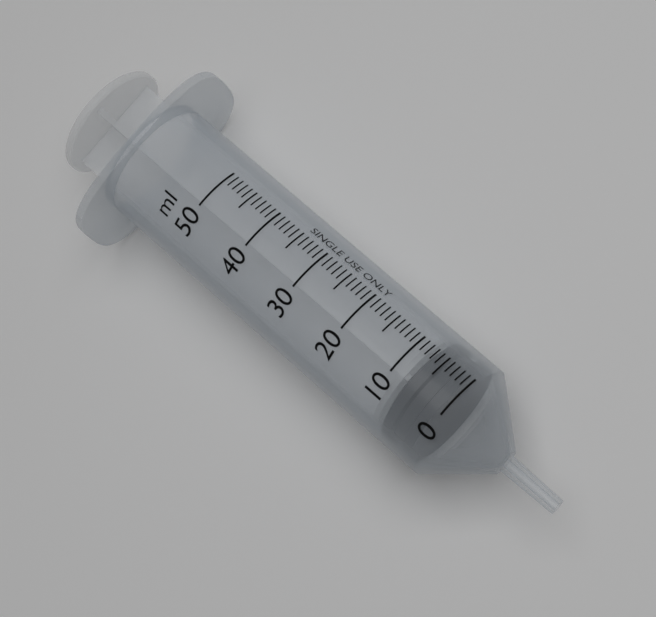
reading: 1 ml
